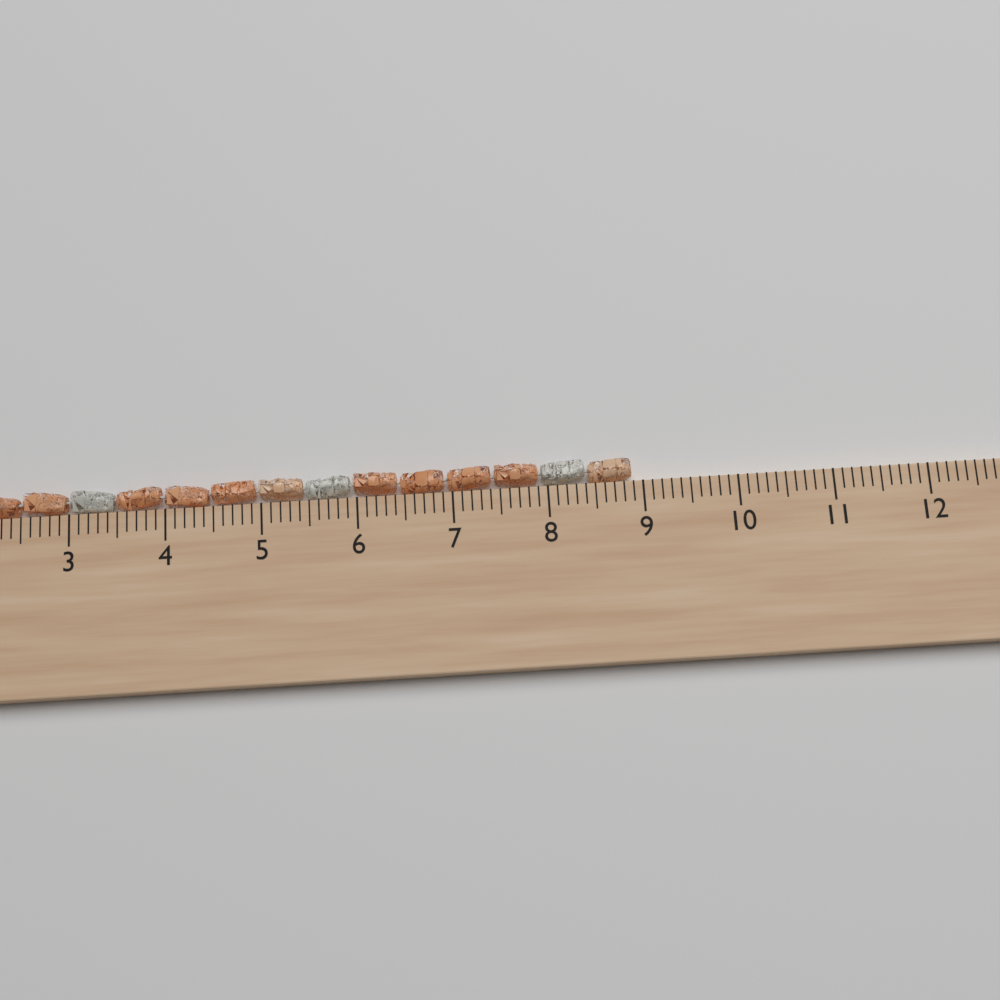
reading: 8.9 cm
